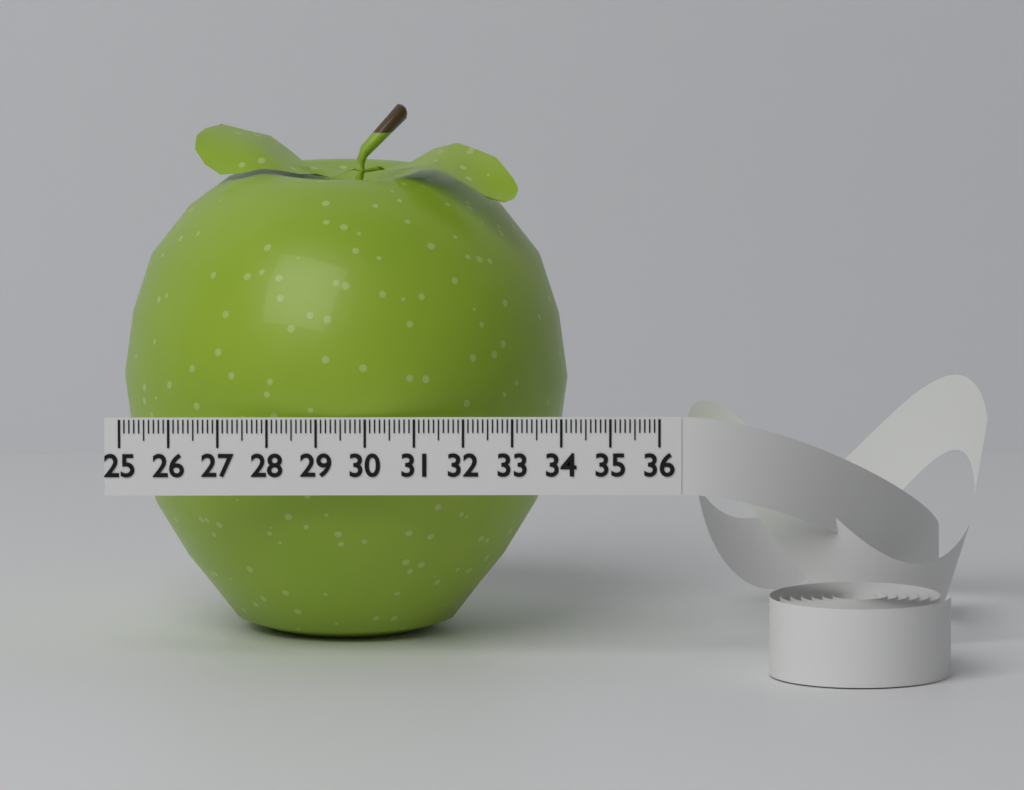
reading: 34.2 (no unit)
